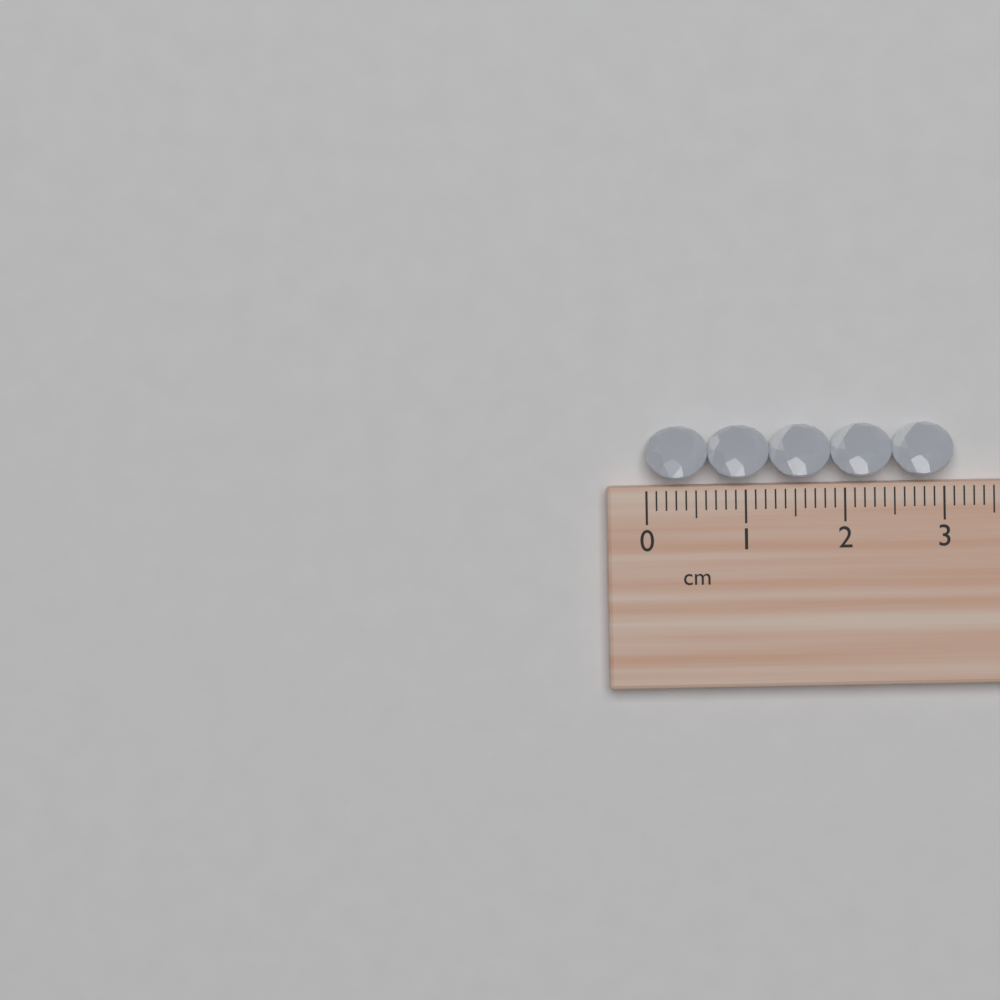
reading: 3.1 cm
